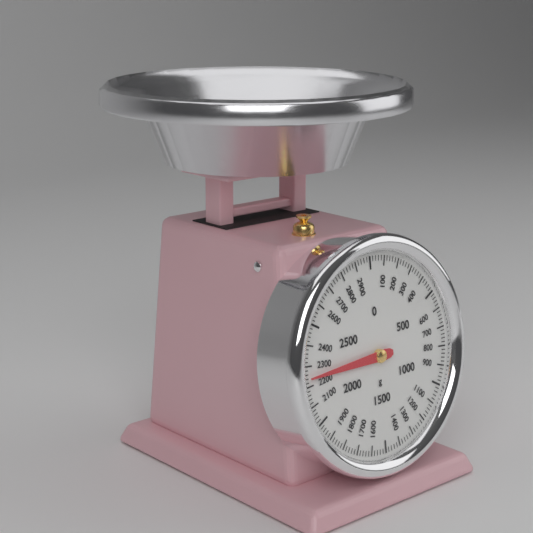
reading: 2240 g
